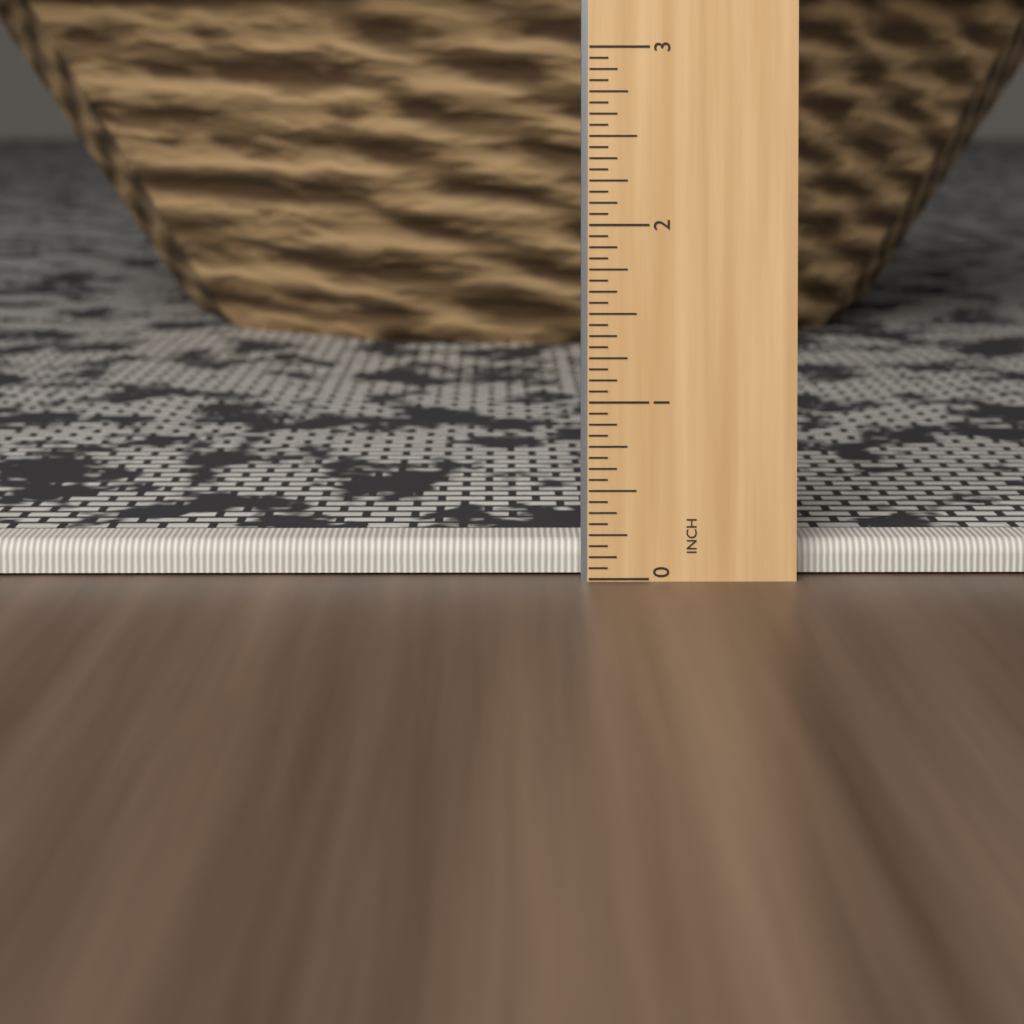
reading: 0.1875 in
